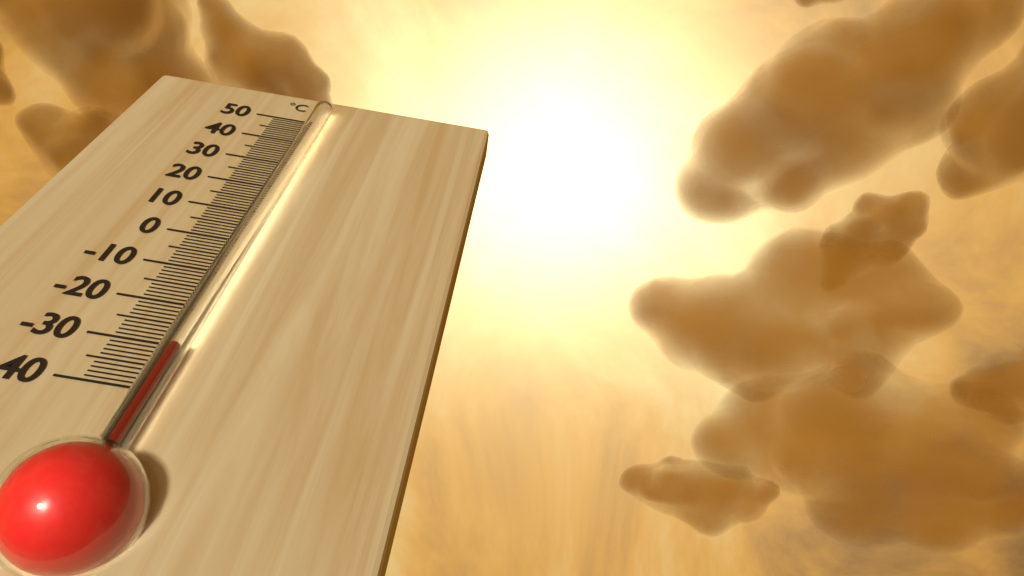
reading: -32 °C
